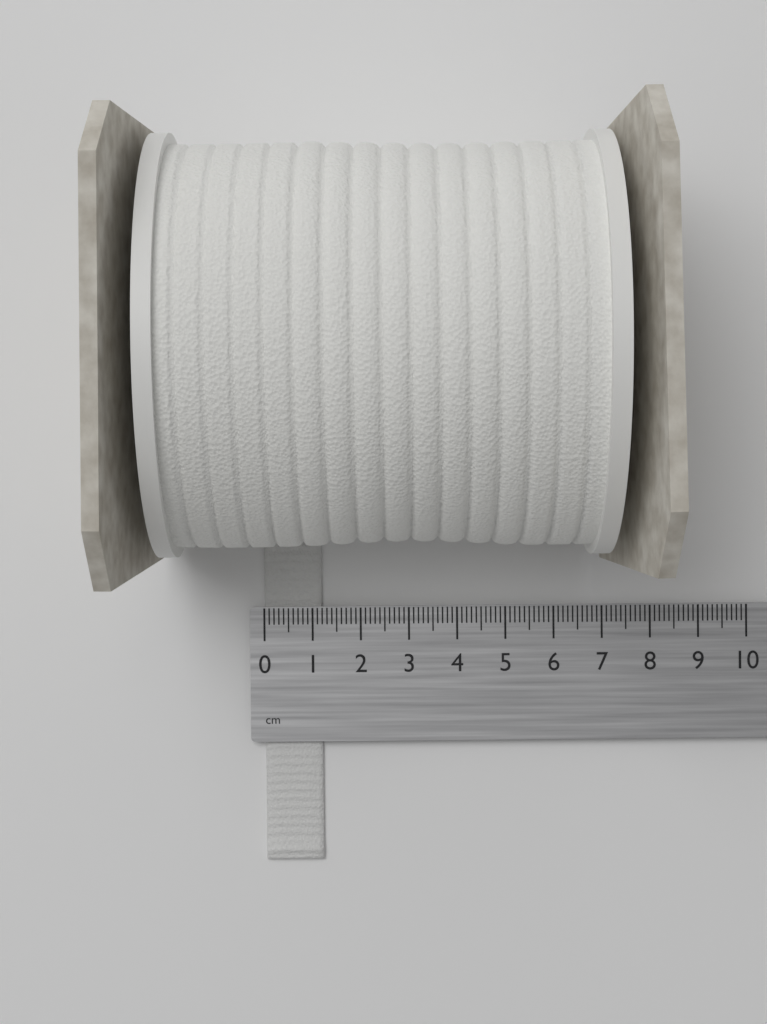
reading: 1.2 cm
